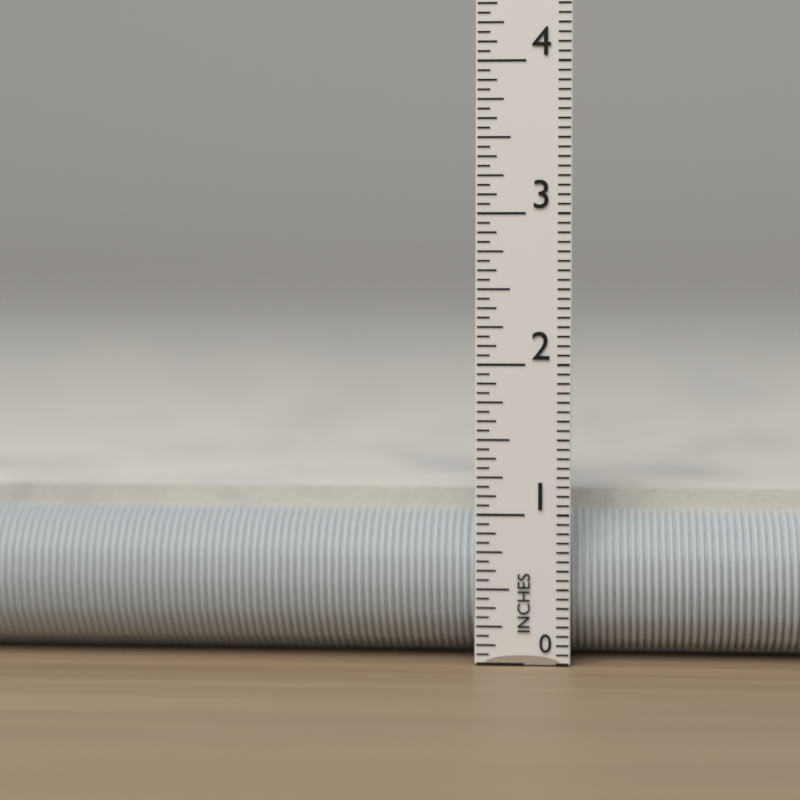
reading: 1.1250 in
